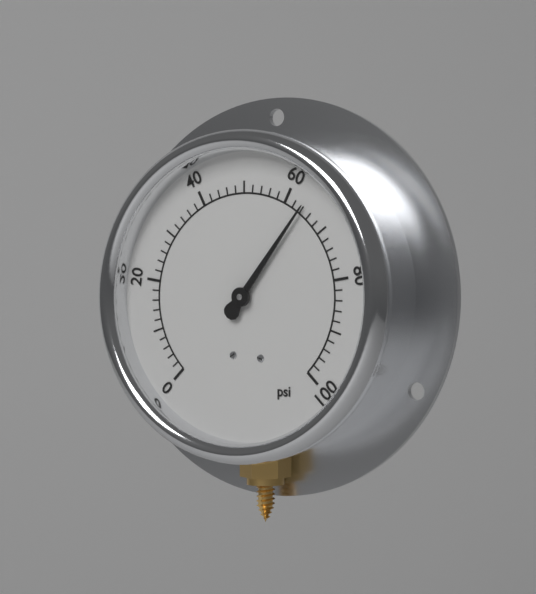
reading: 64 psi
